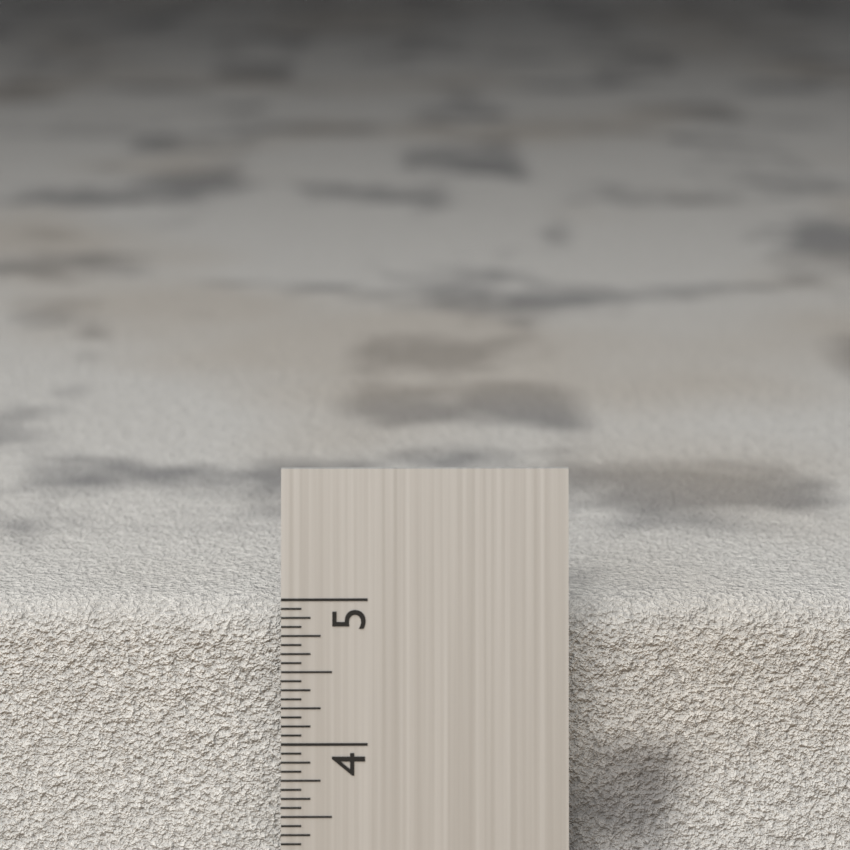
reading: 4.8750 in
